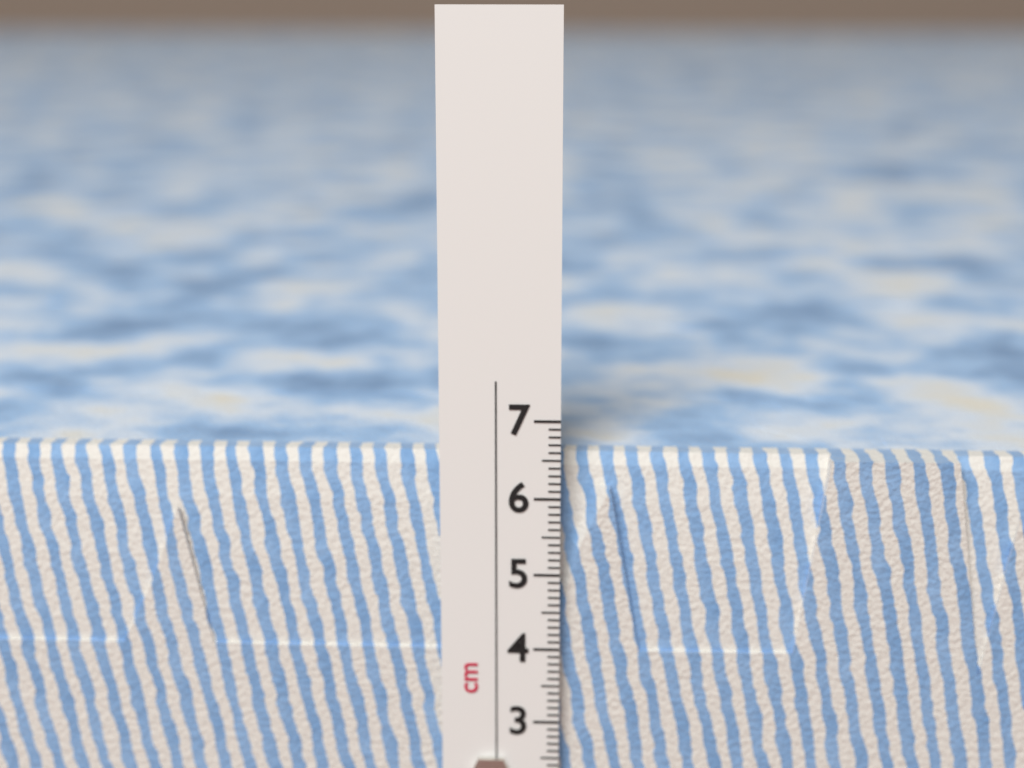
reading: 6.5 cm
